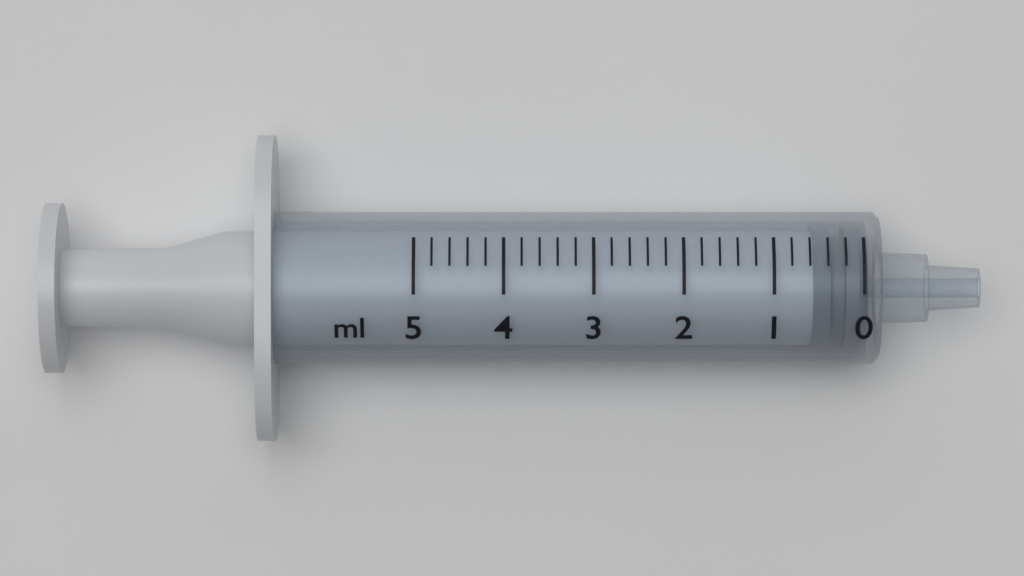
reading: 0.0 ml
